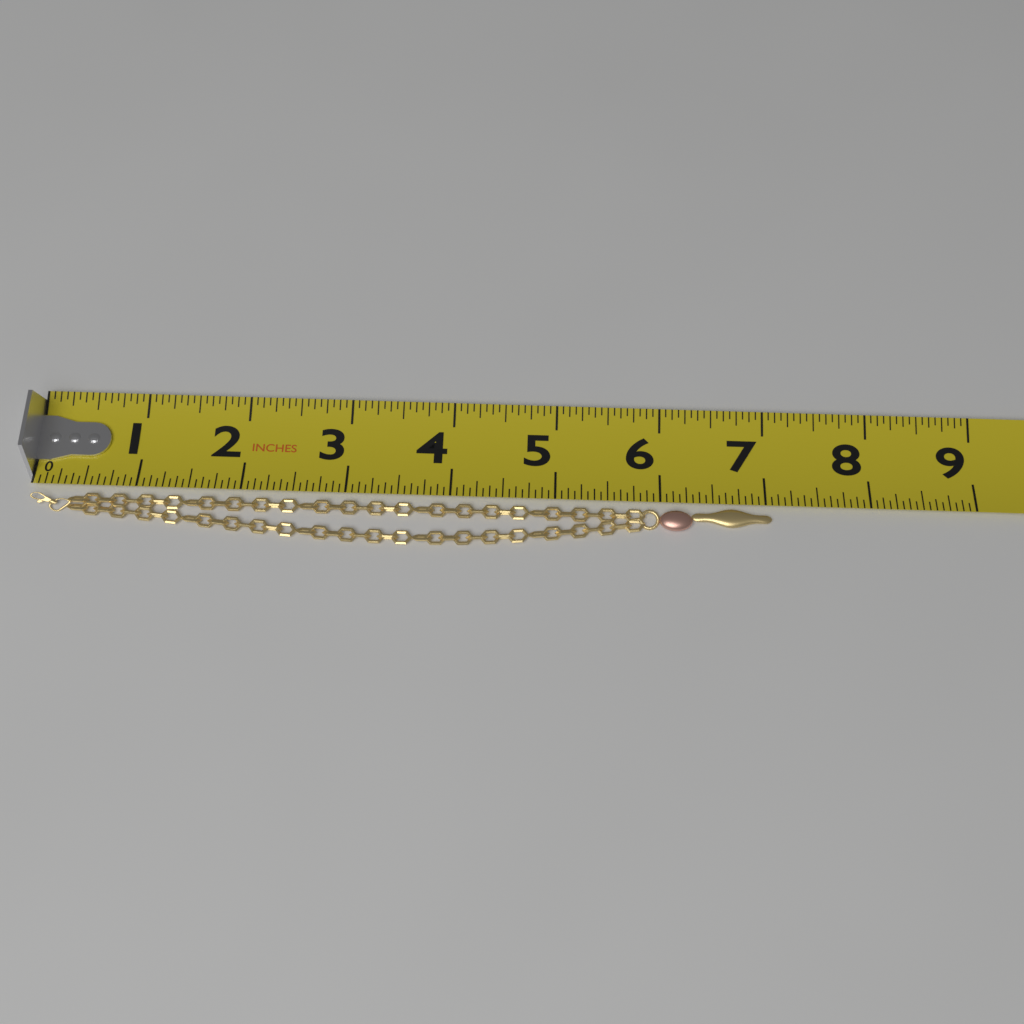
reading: 7.0625 in
